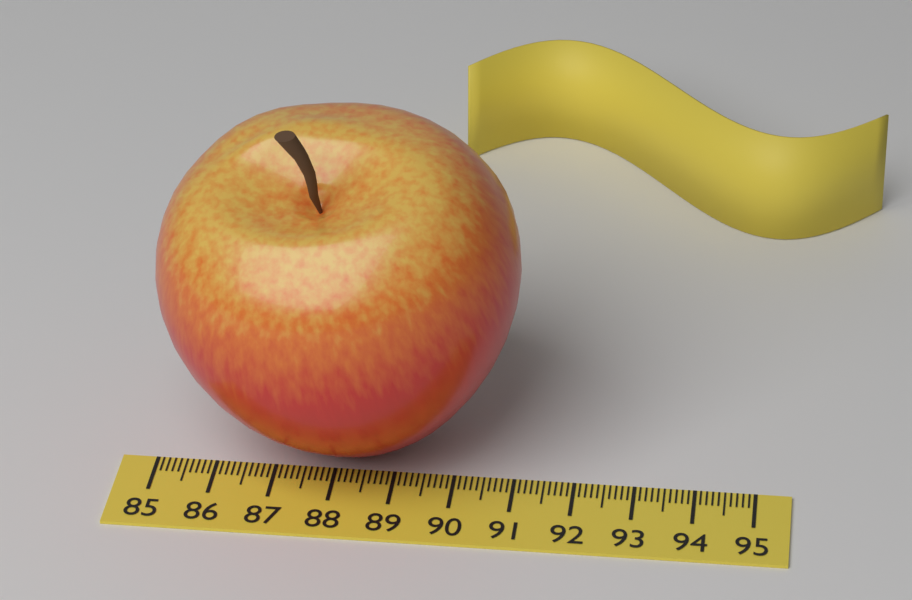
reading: 91.0 (no unit)
